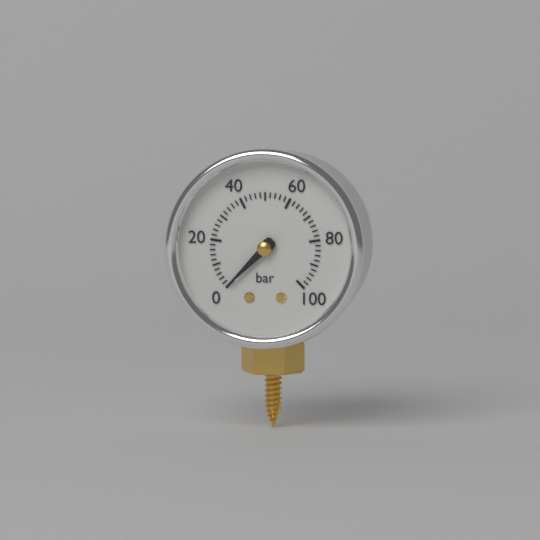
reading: 0 bar
